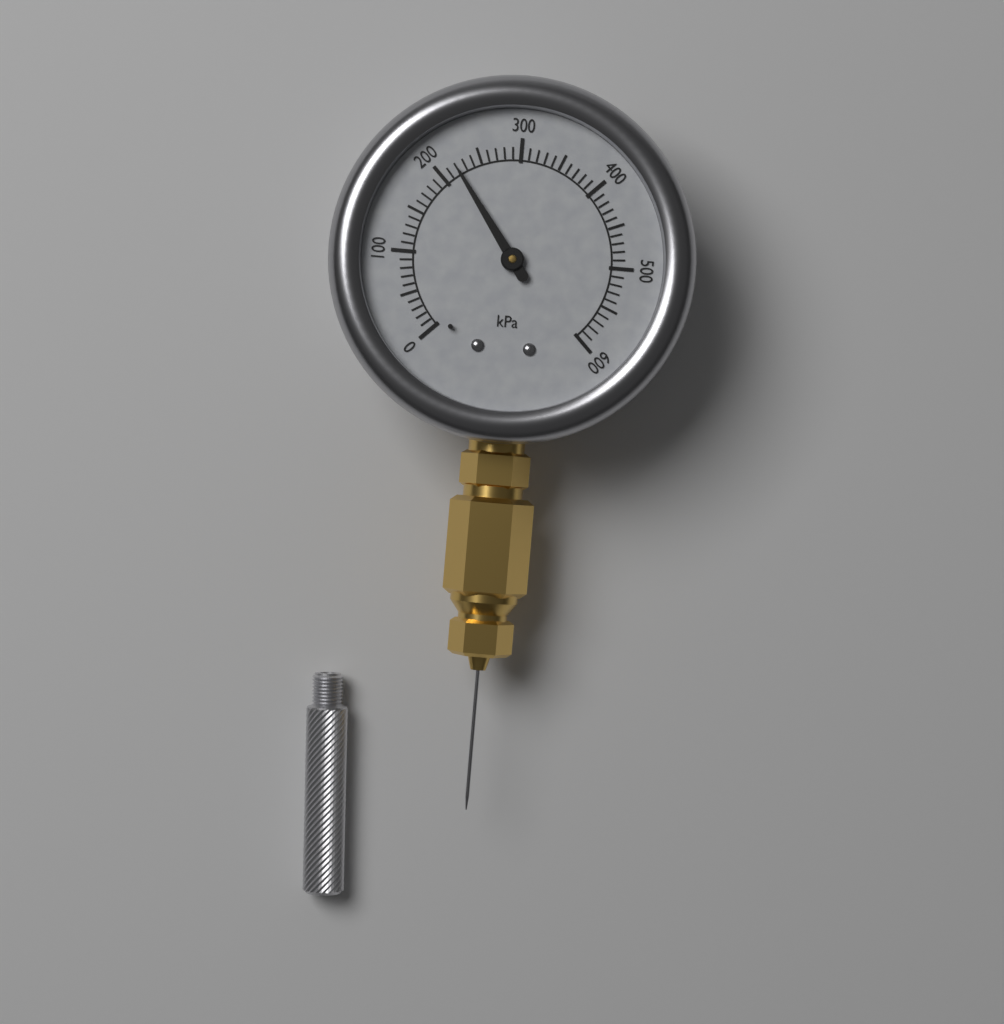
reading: 220 kPa
